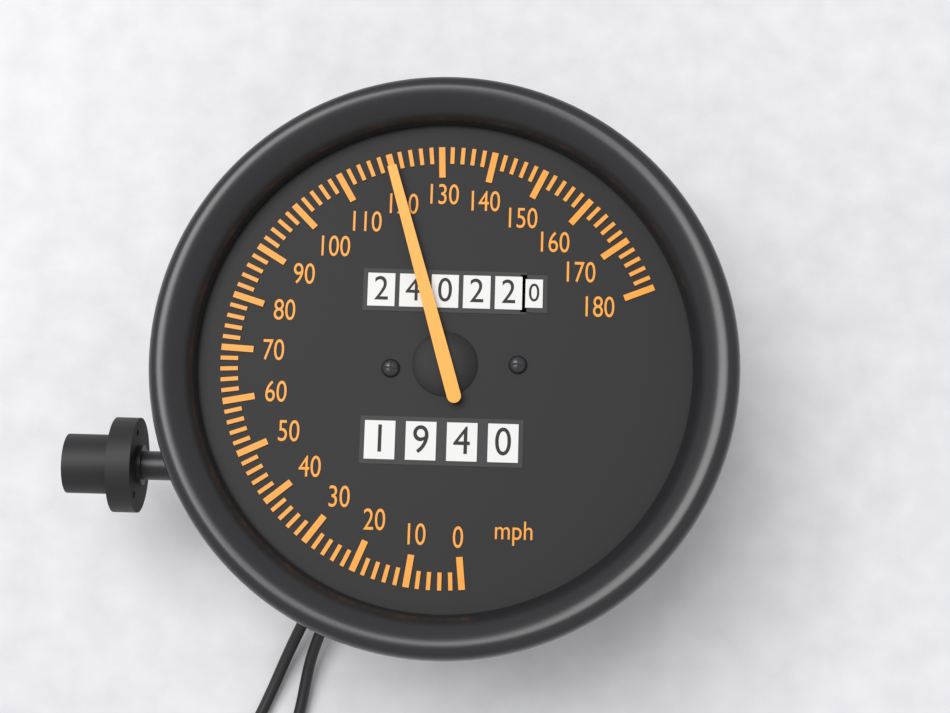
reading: 120 mph
